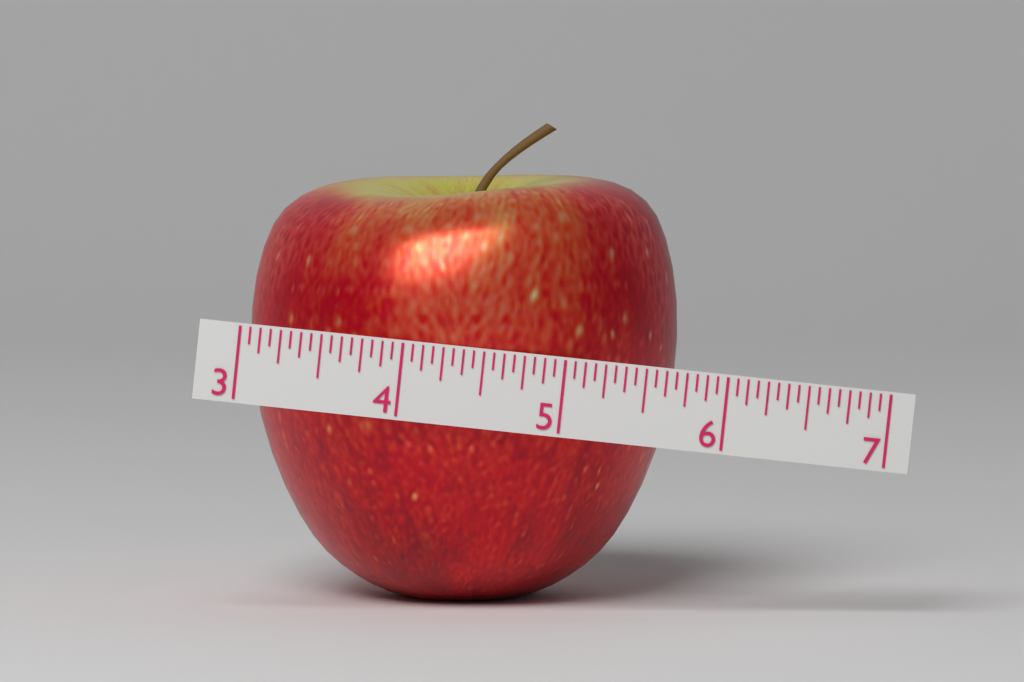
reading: 5.6875 (no unit)
